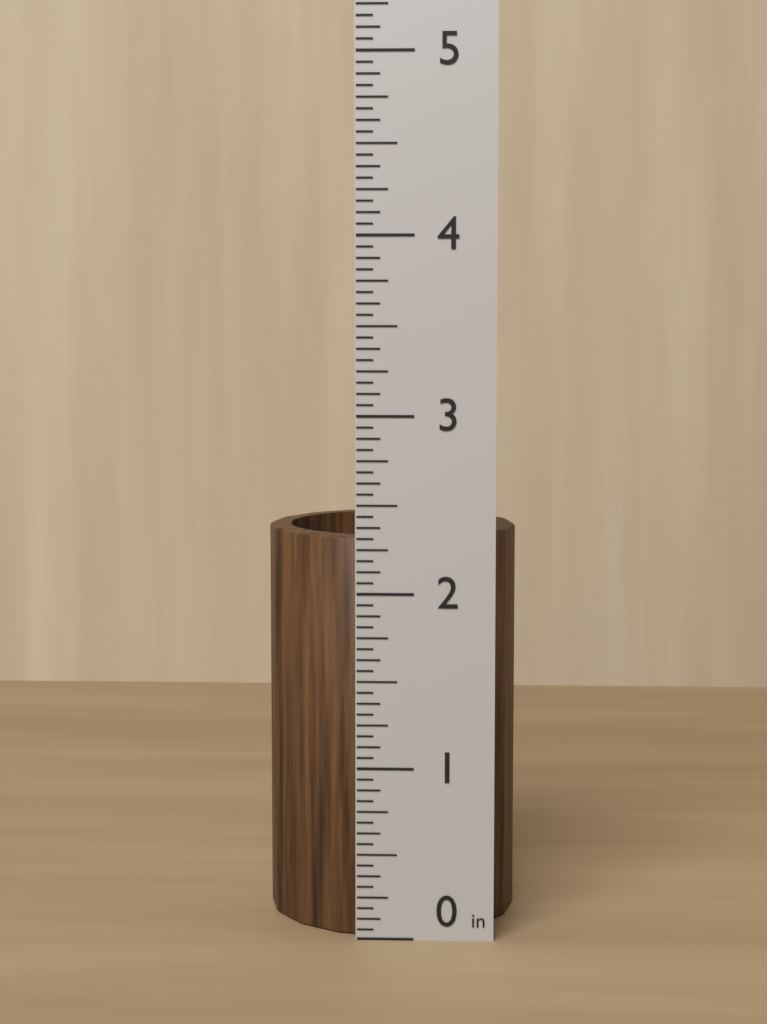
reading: 2.3125 in
